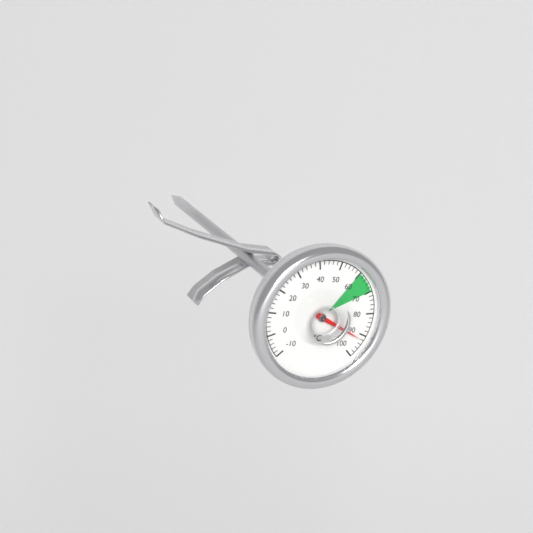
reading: 92 °C
